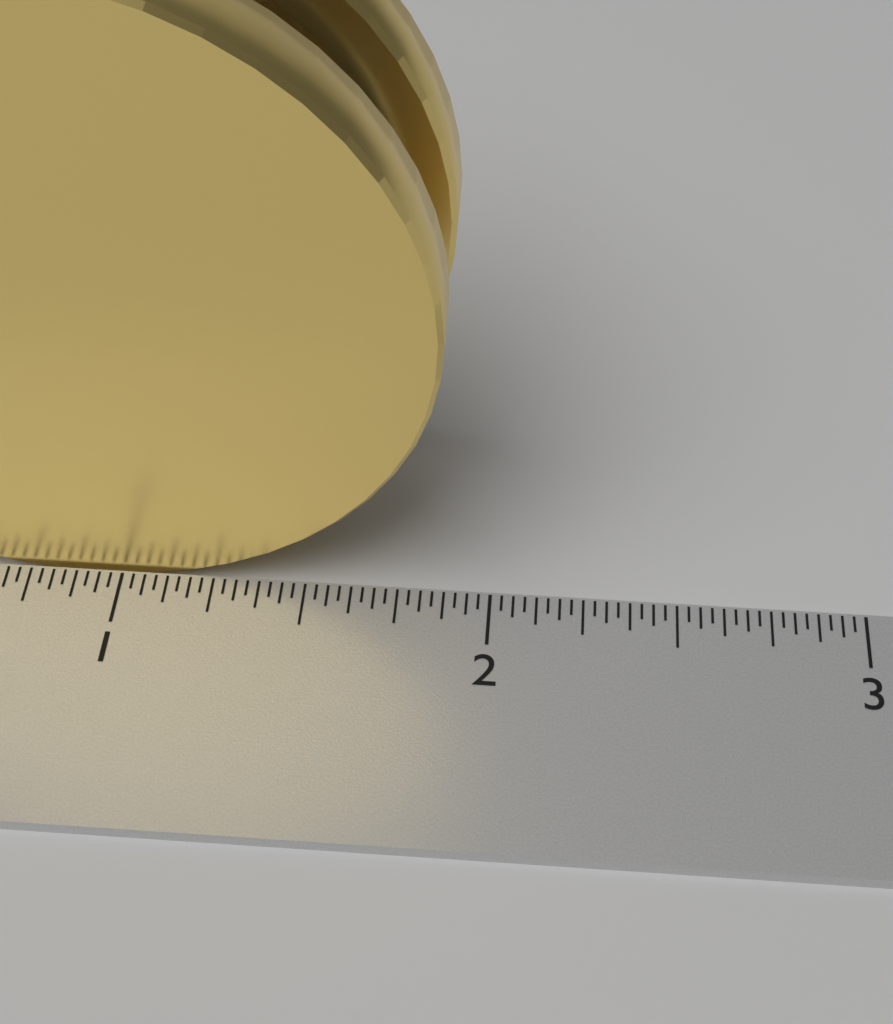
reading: 1.87500 inch
